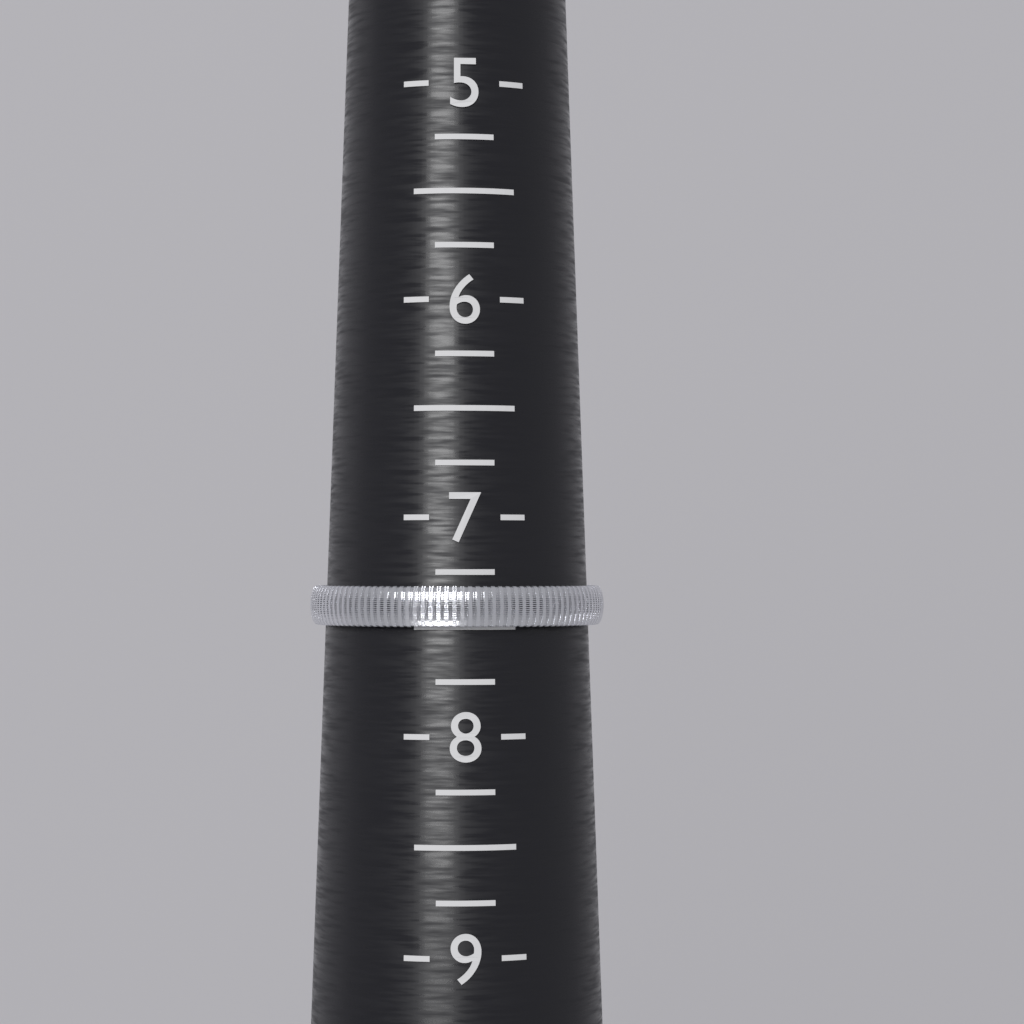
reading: 7.50 (no unit)
